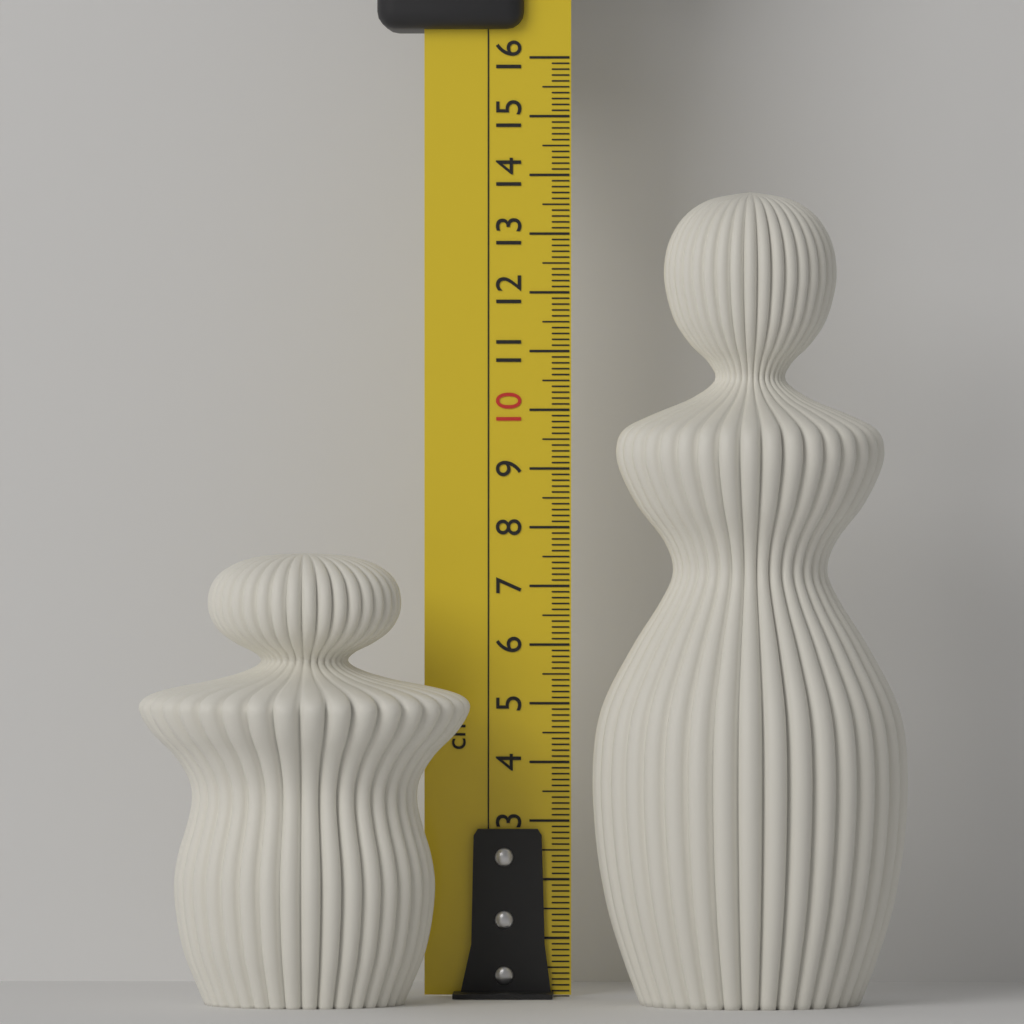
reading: 7.6 cm
